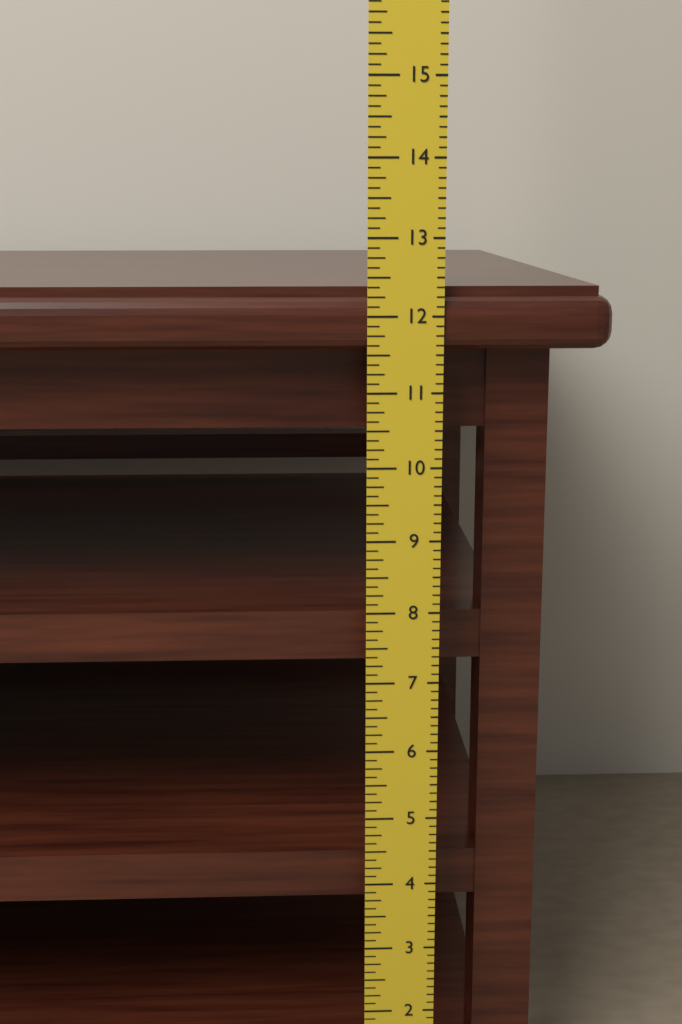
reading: 12.375 in
